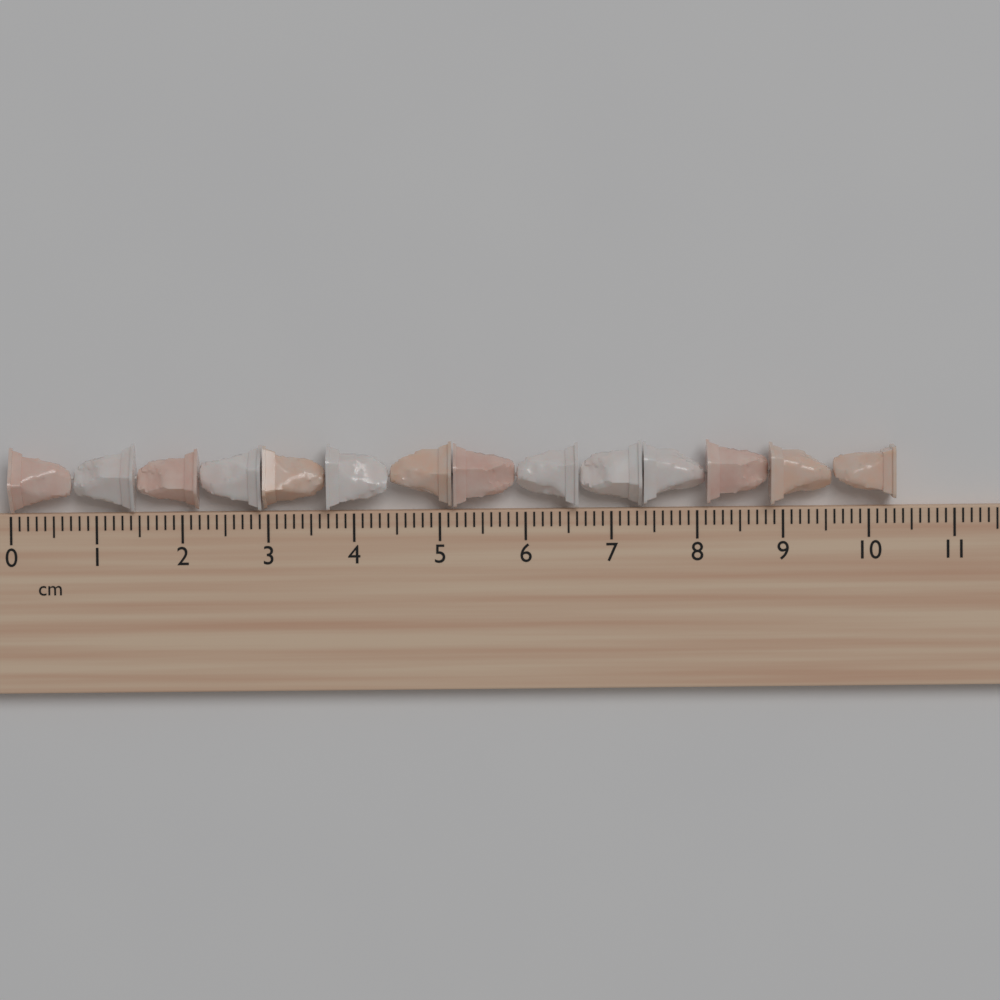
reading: 10.3 cm
